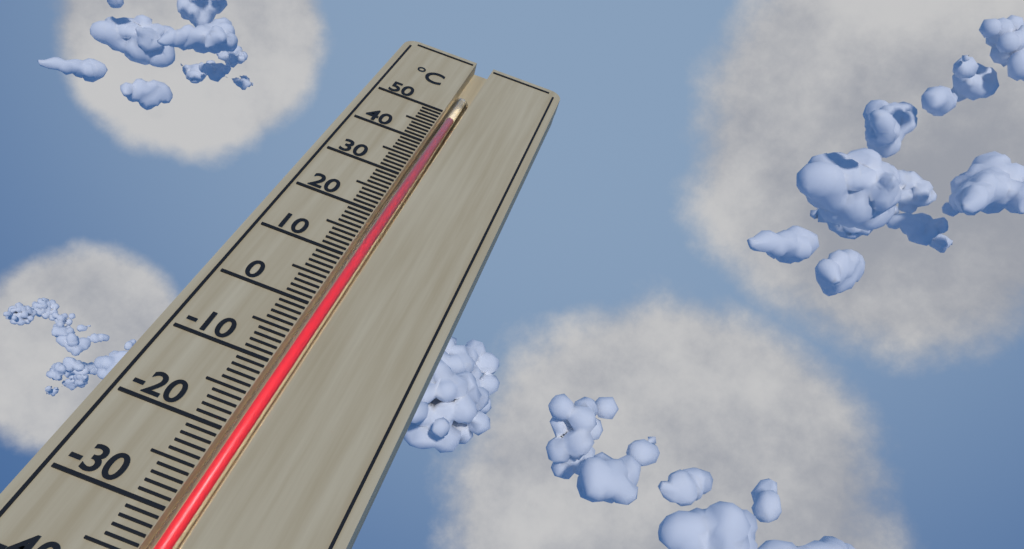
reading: 49 °C
